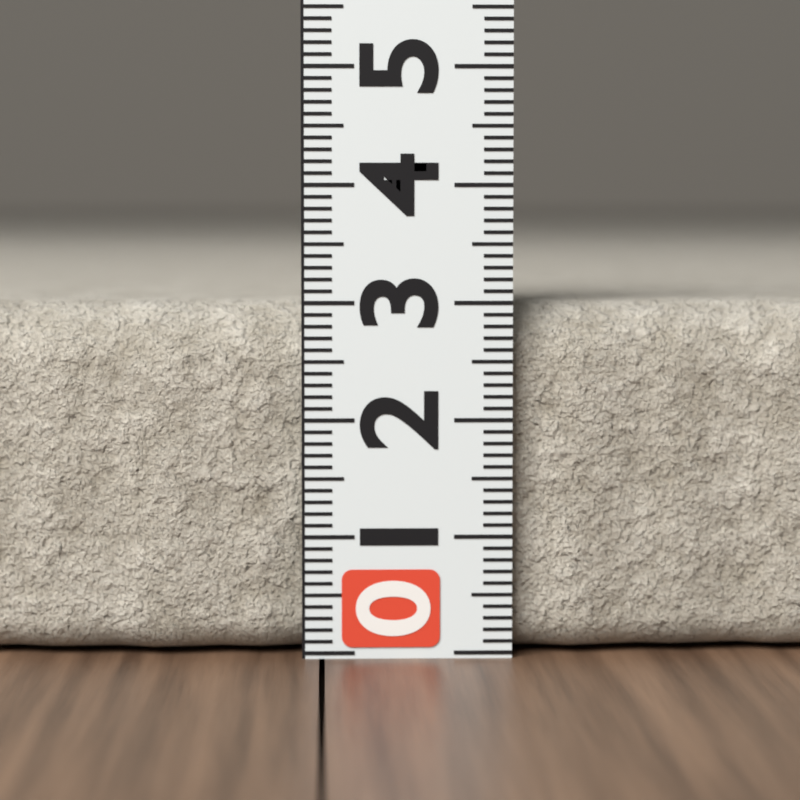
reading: 3.0 (no unit)
